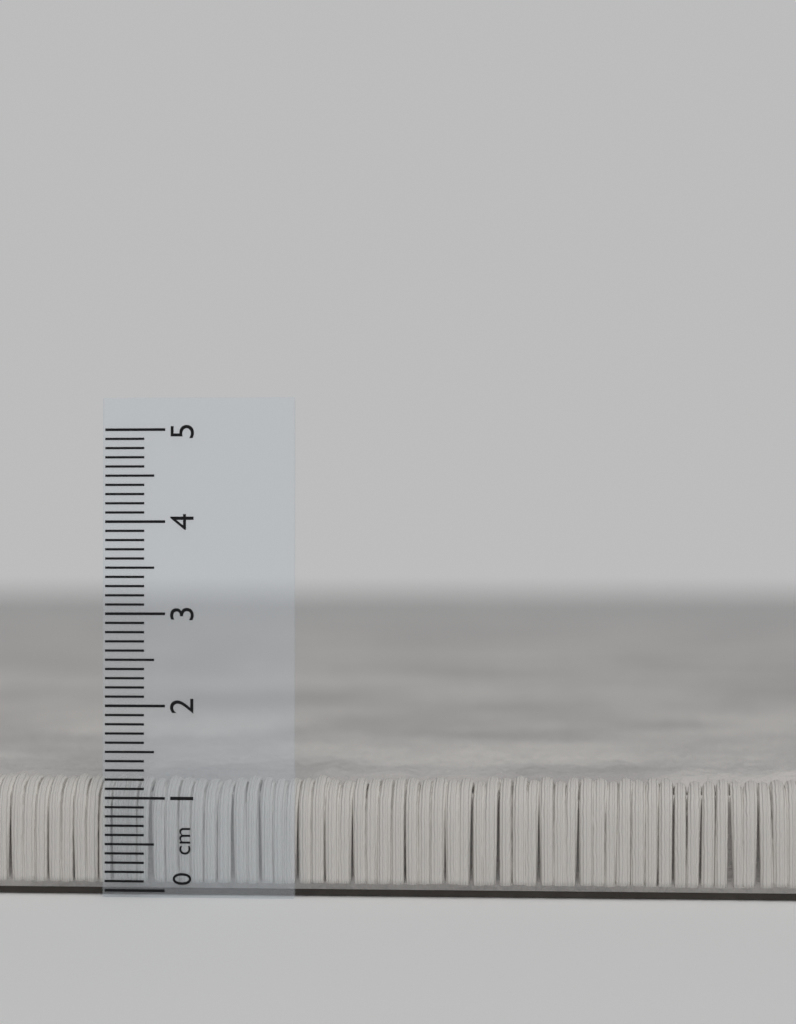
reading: 1.3 cm
